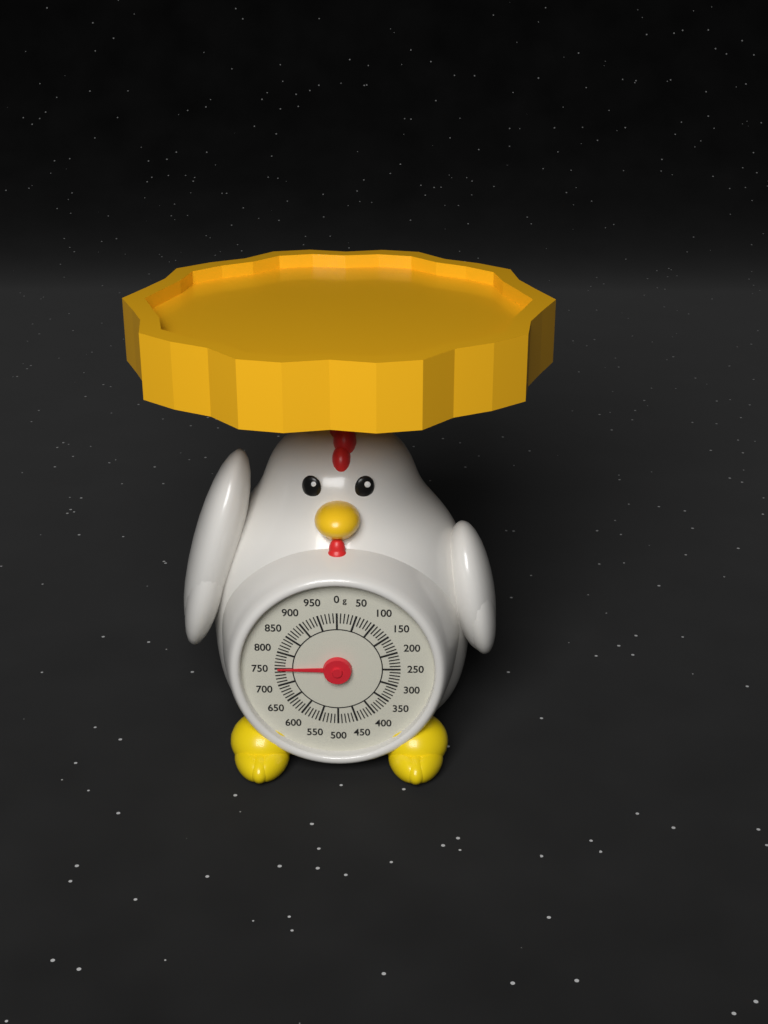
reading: 750 g
